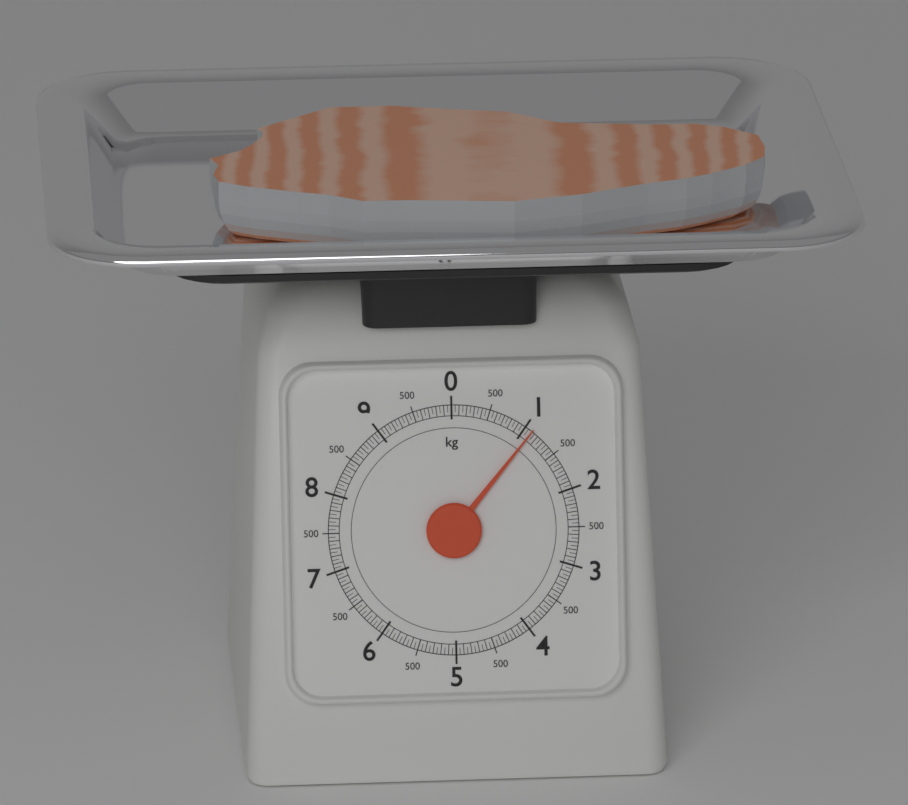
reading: 1.10 kg
